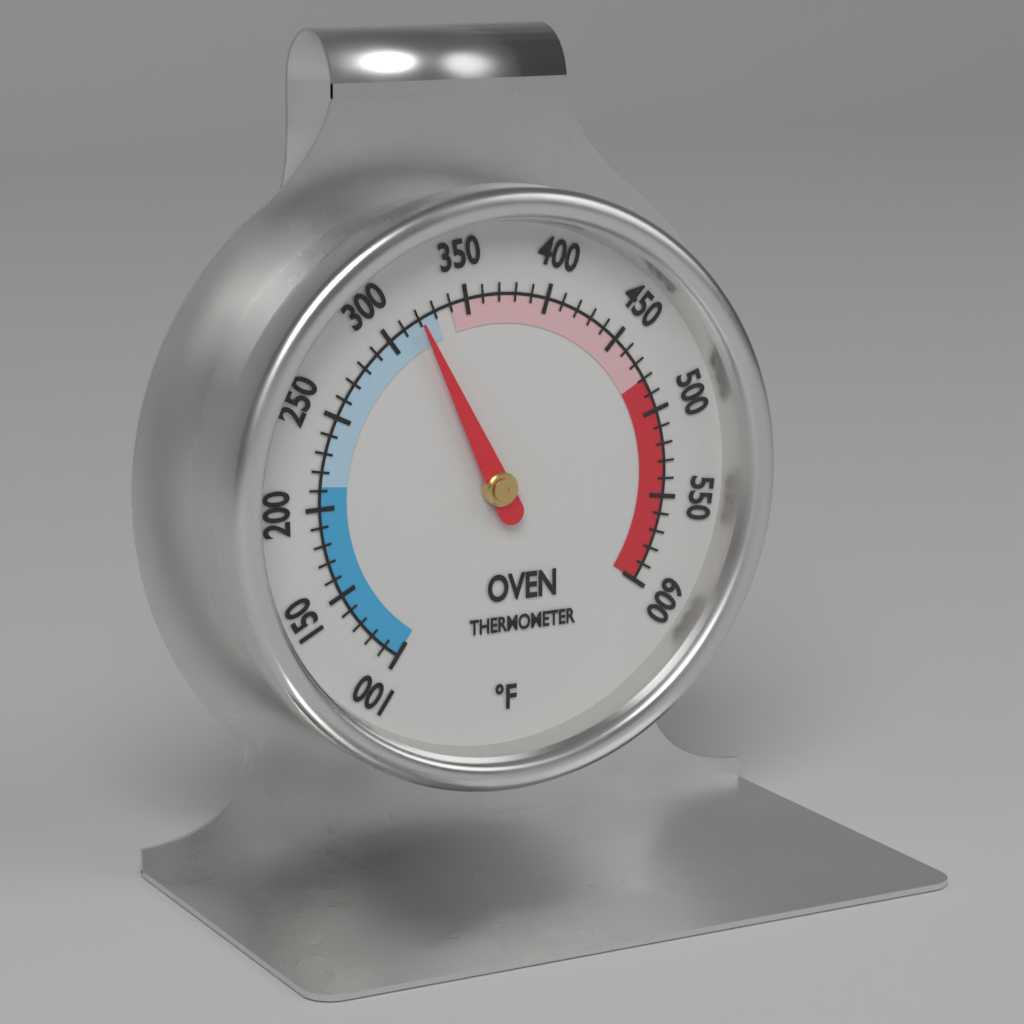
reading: 320 °F
